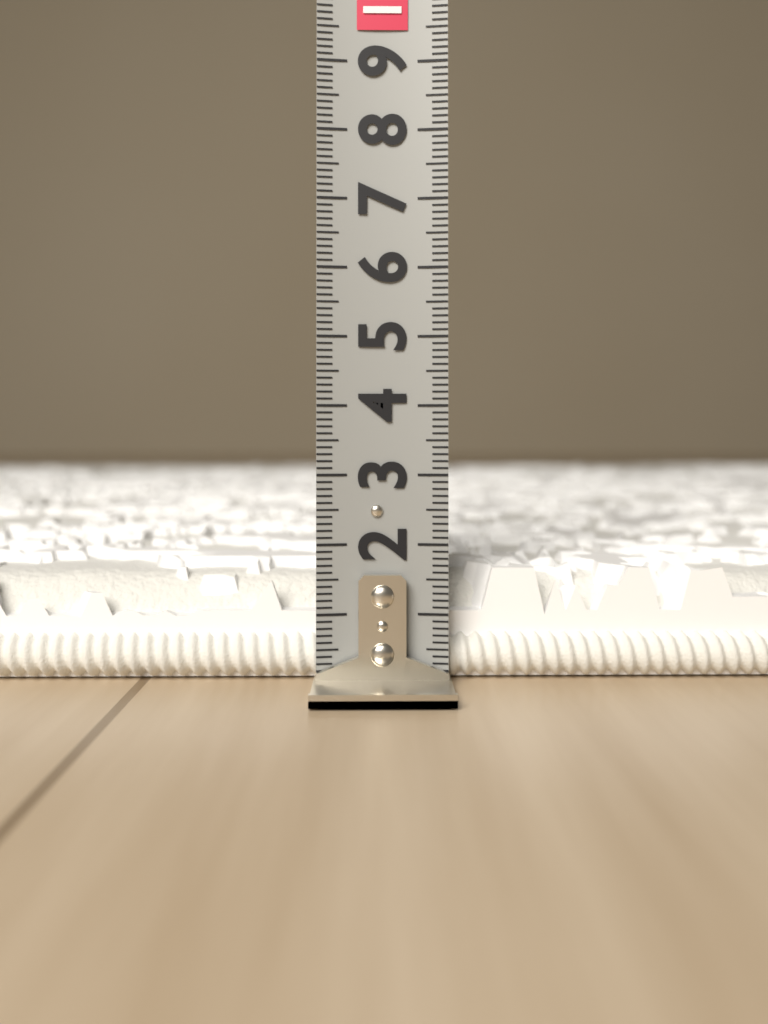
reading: 1.6 (no unit)
